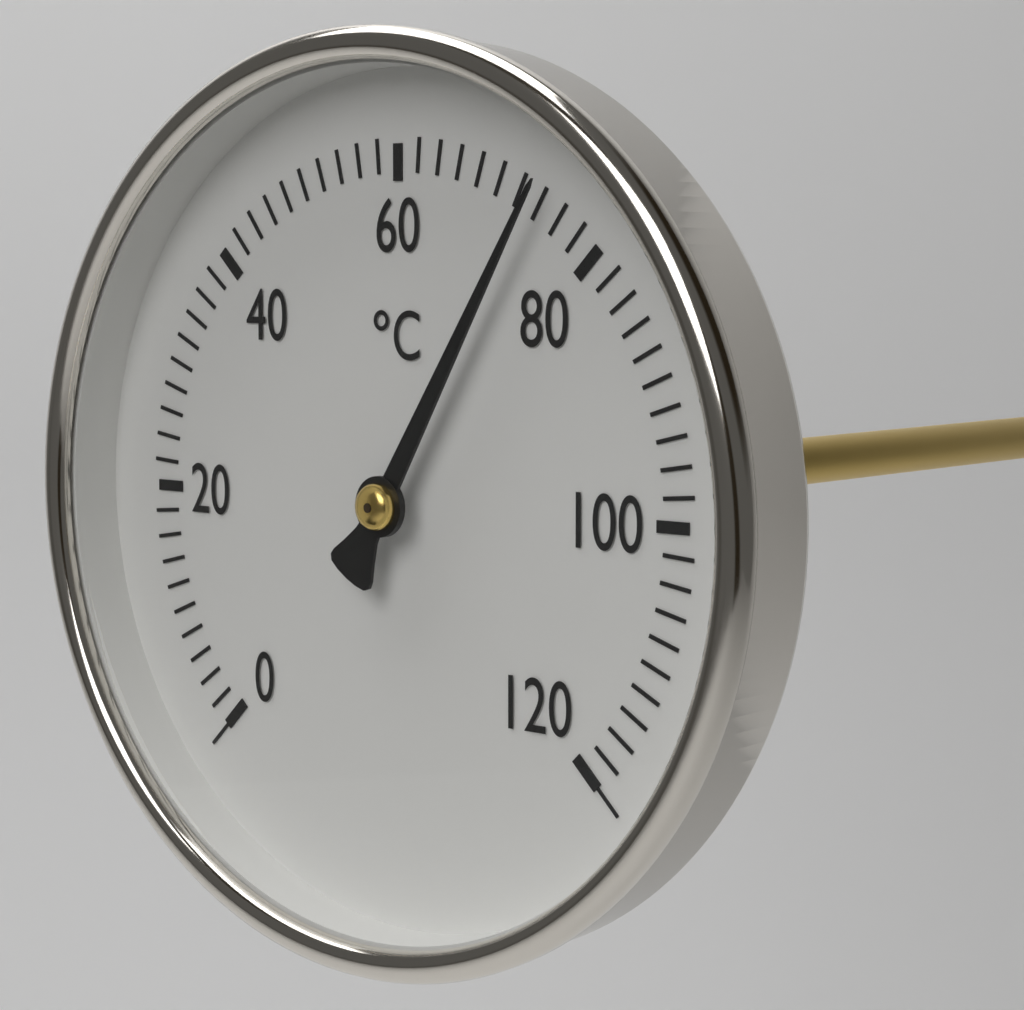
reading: 74 °C
